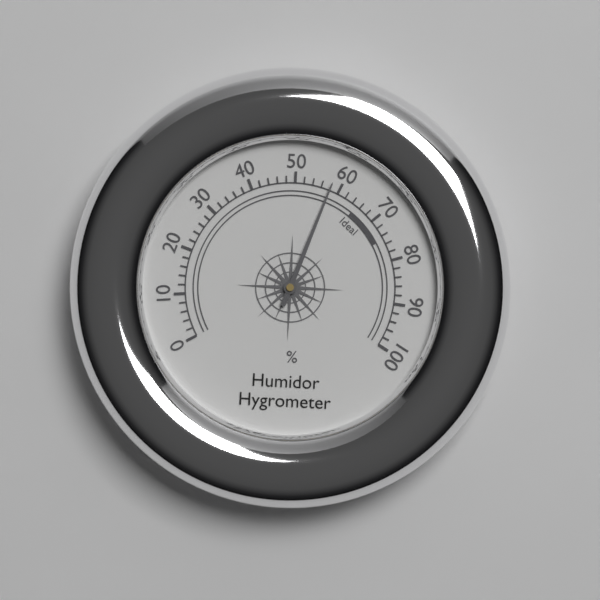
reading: 58 %
